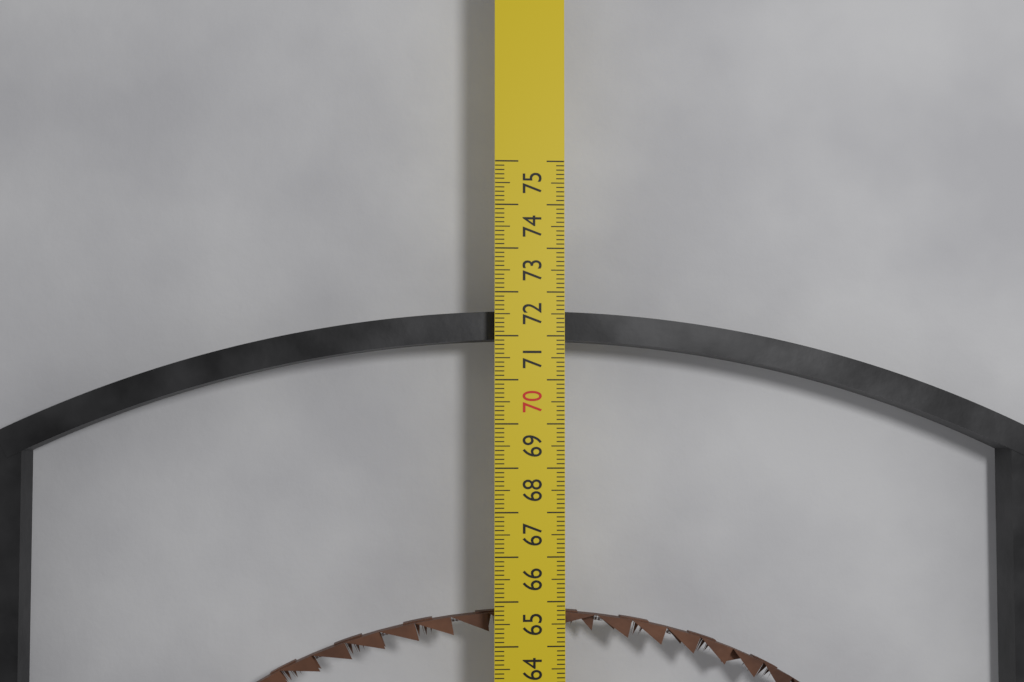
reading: 71.6 cm
